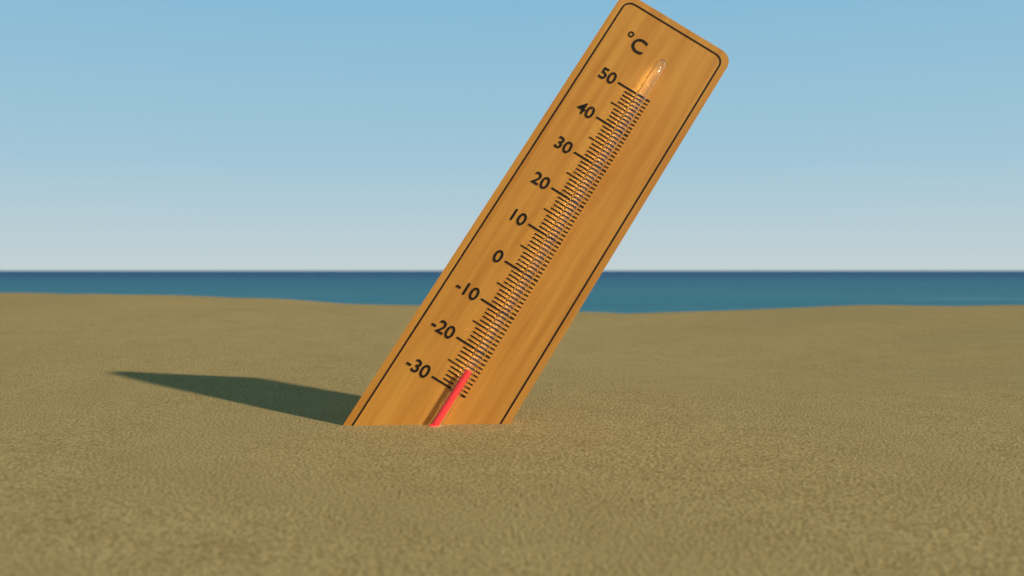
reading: -25 °C
